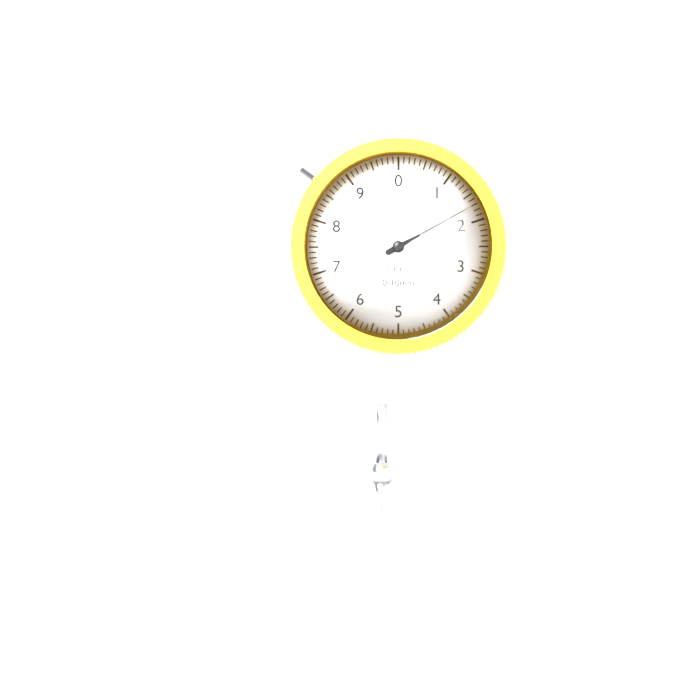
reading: 1.7 mm
